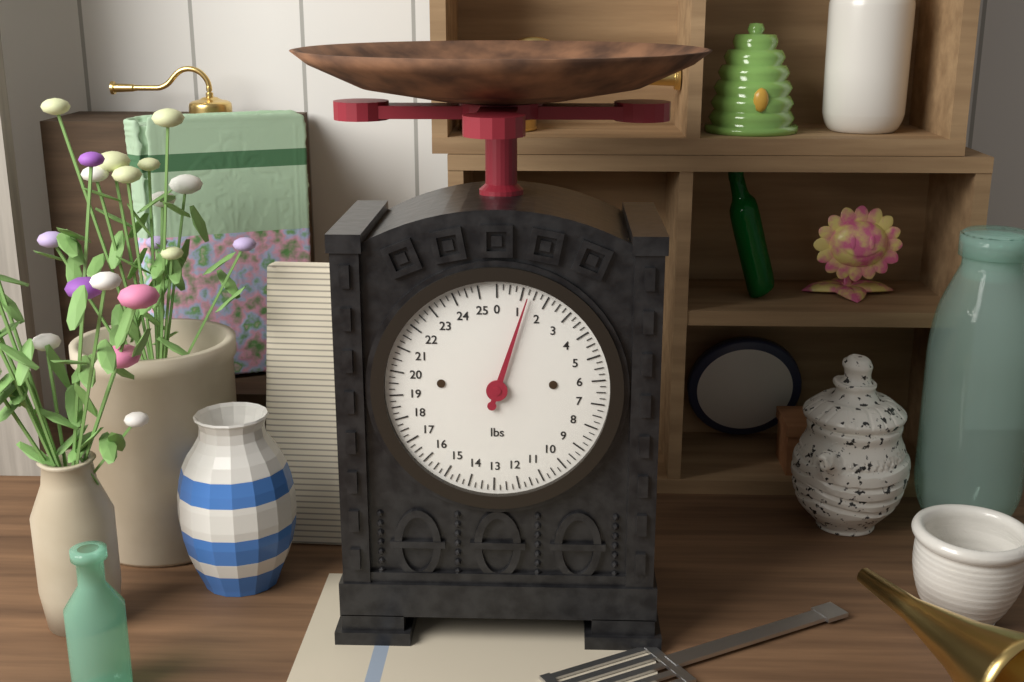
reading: 1.25 lbs
